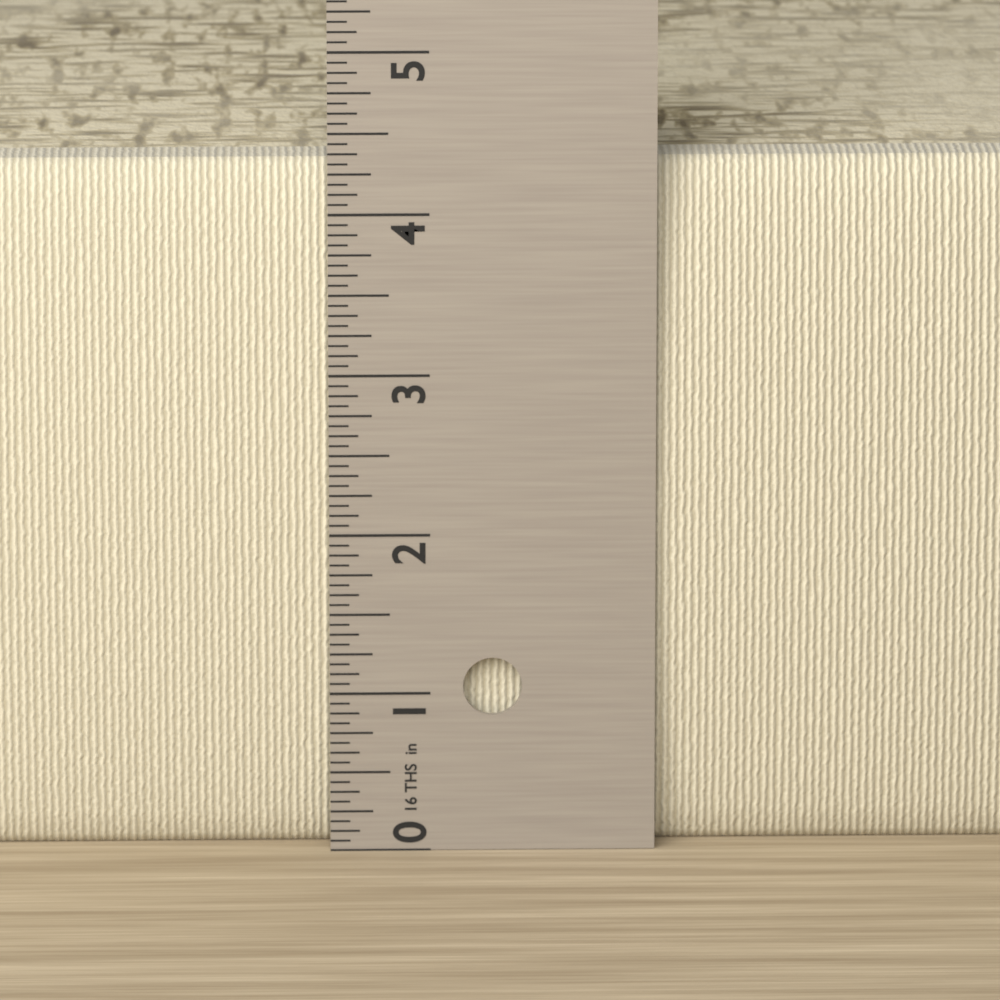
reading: 4.3125 in
